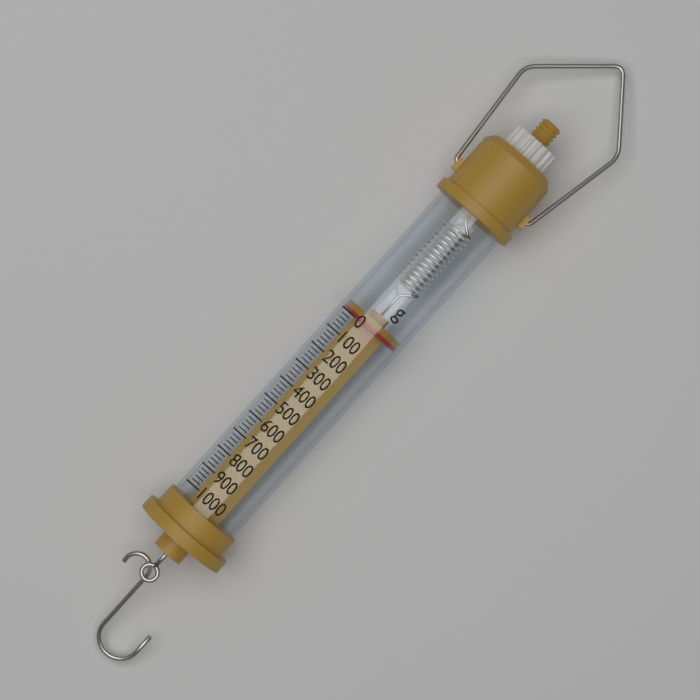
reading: 0 g
